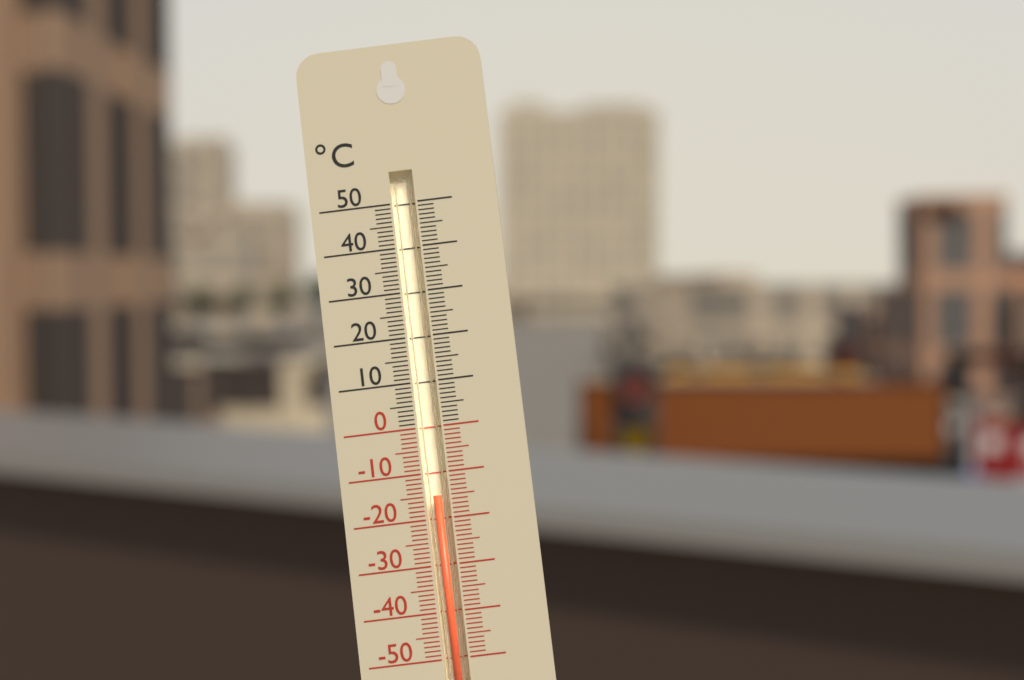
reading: -15 °C
